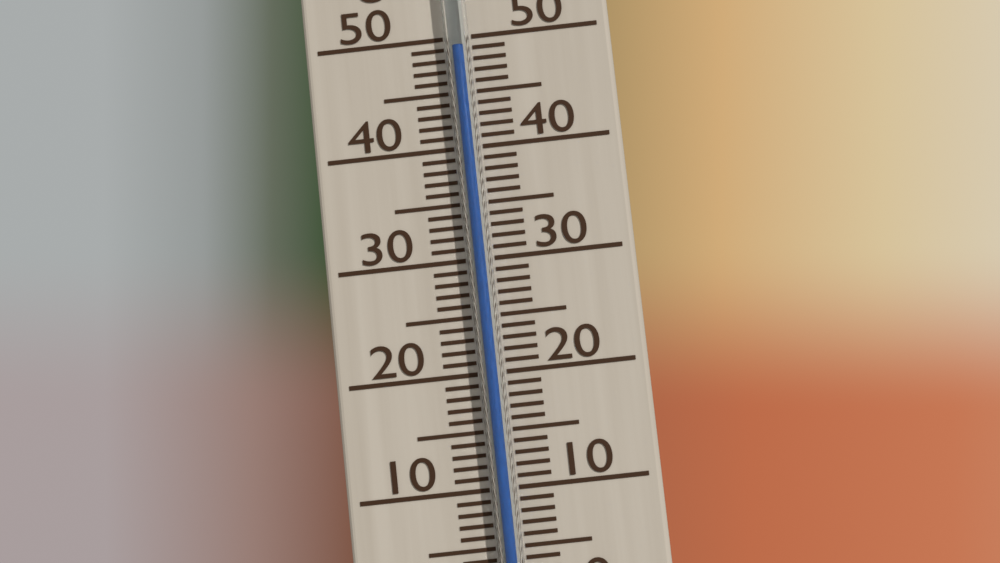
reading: 49 °C
